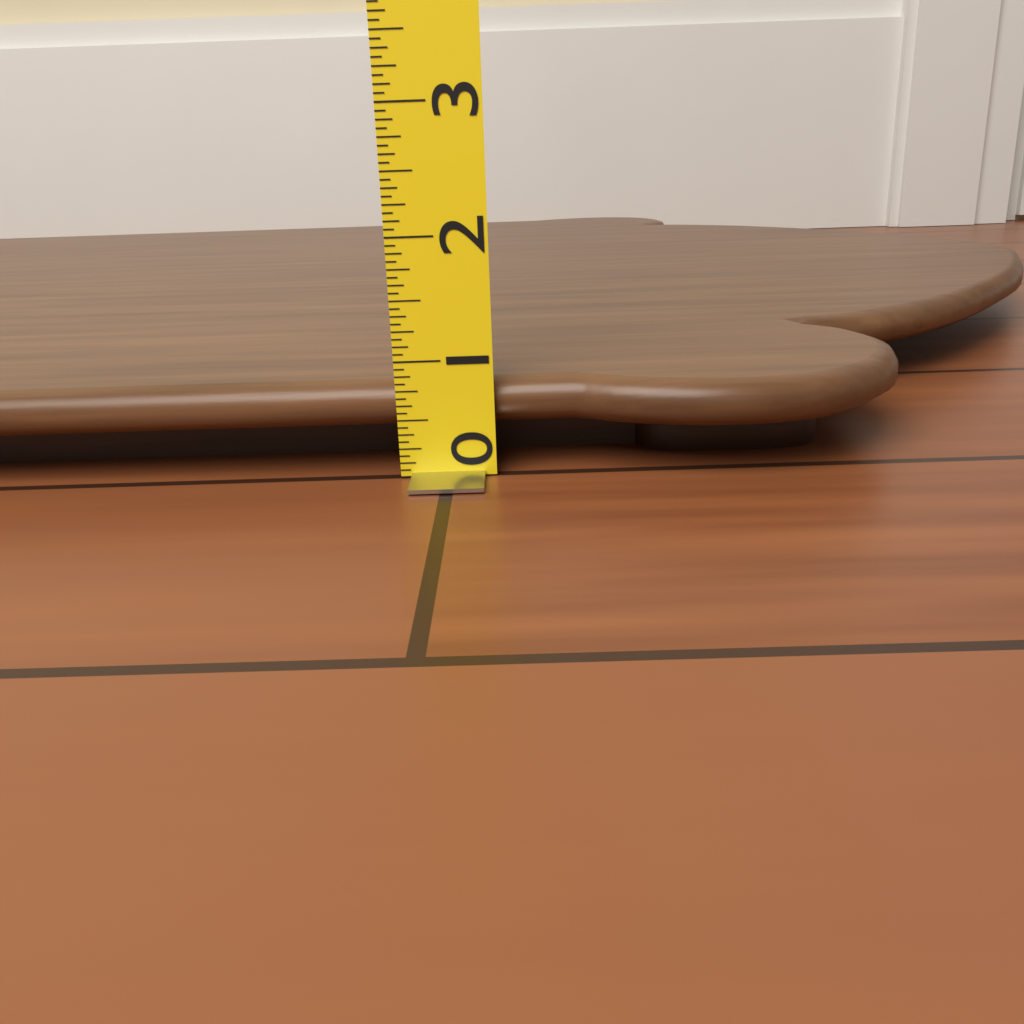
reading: 0.8125 (no unit)
